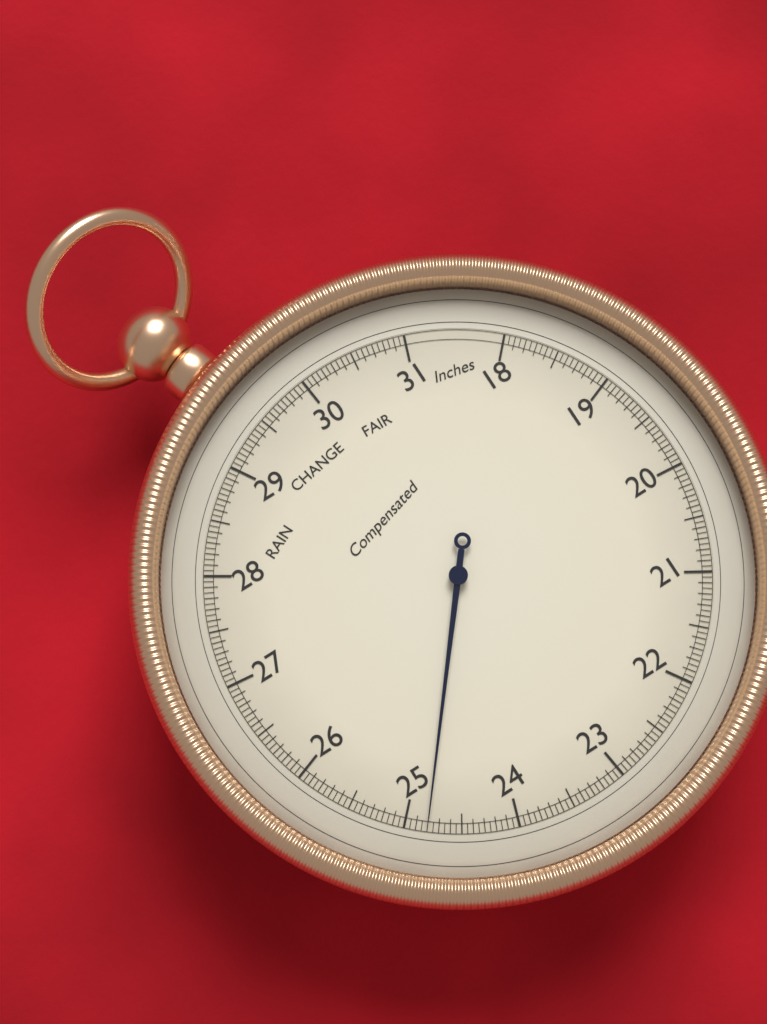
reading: 24.80 inHg
